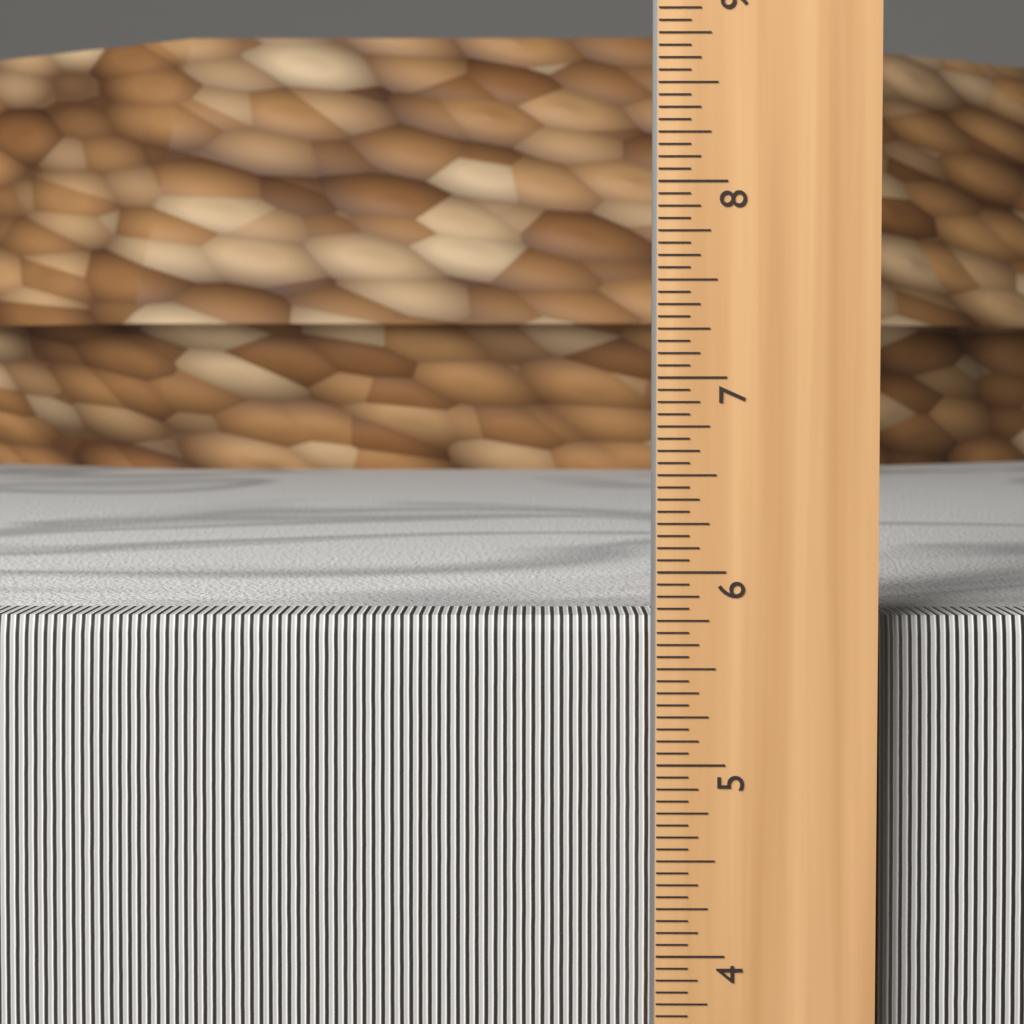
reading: 5.7500 in
